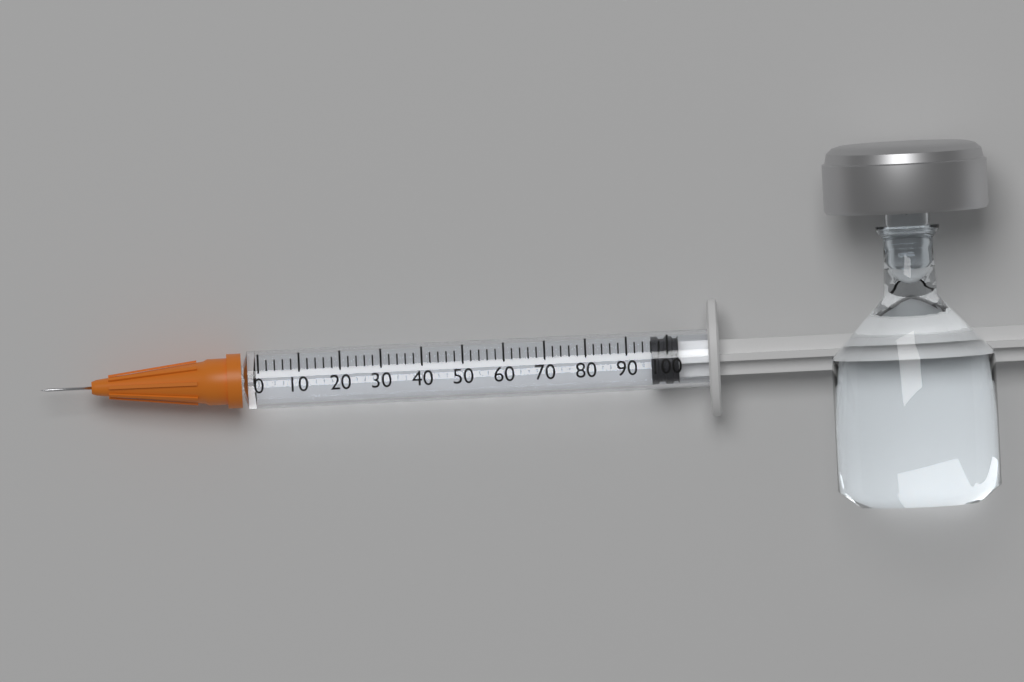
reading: 96 (no unit)
